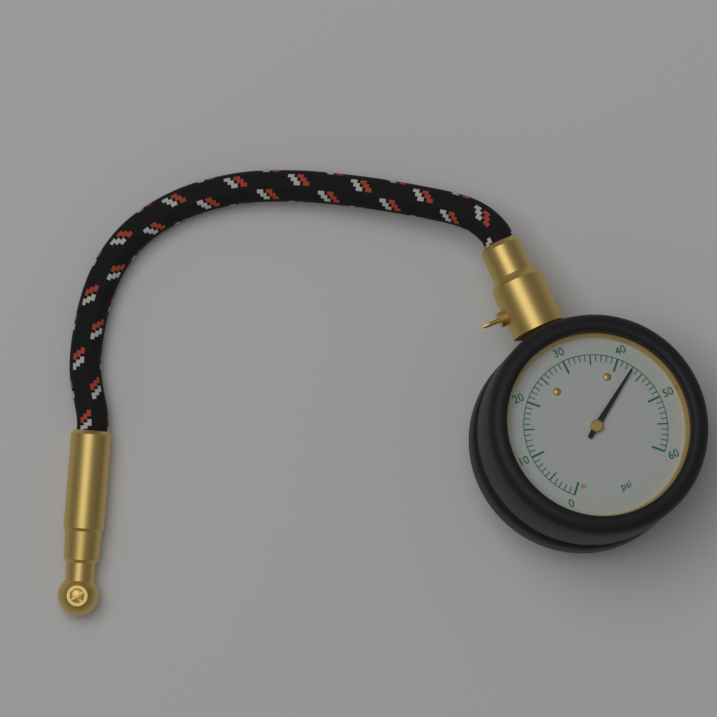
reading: 43 psi
